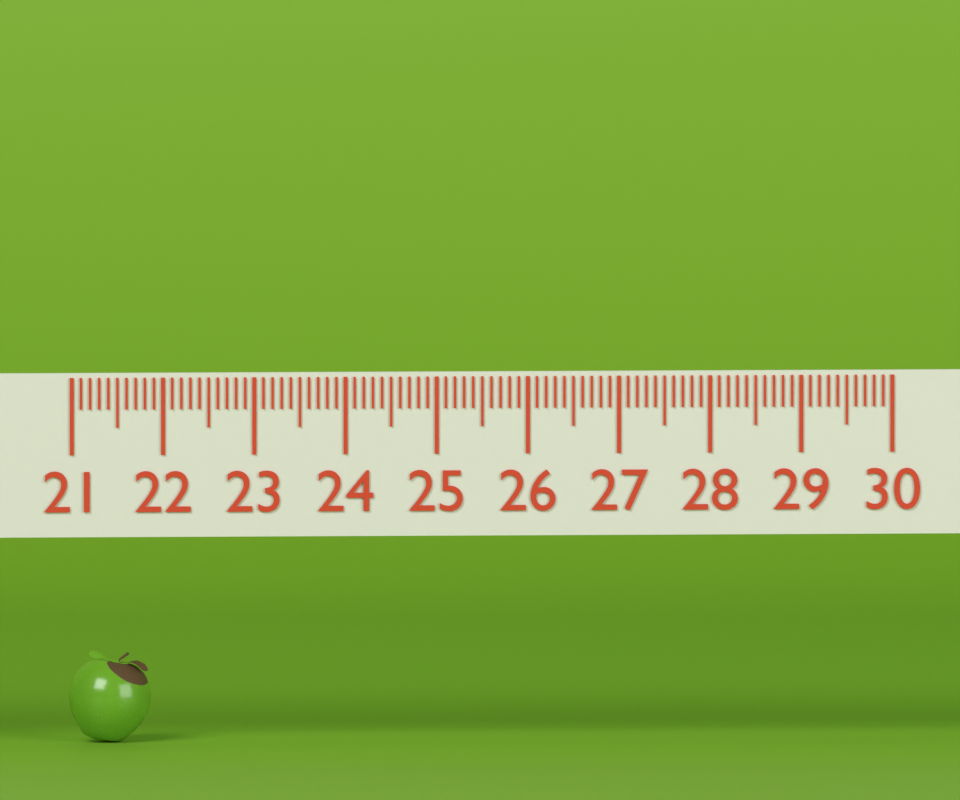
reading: 21.9 (no unit)
